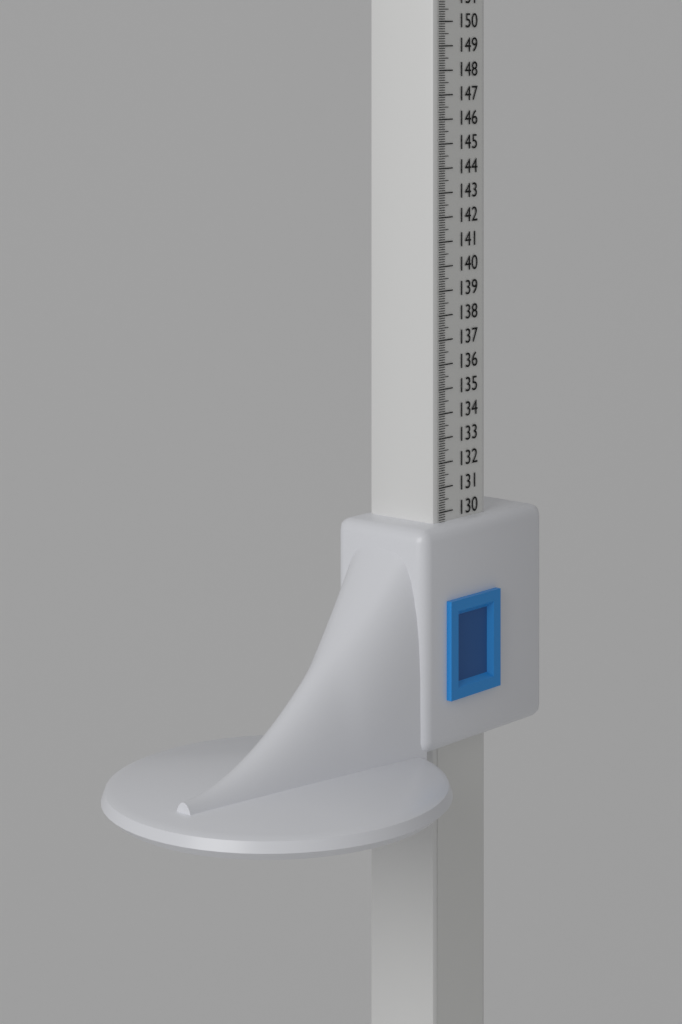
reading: 129.6 cm
